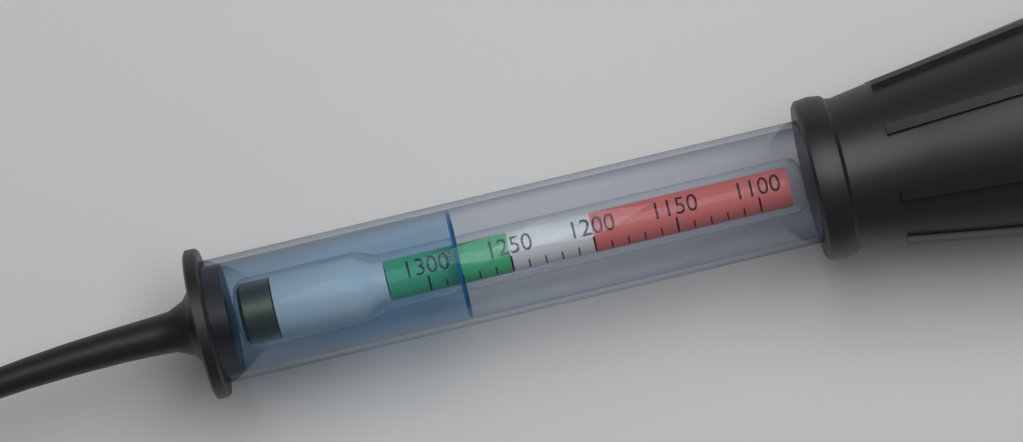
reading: 1280 (no unit)
